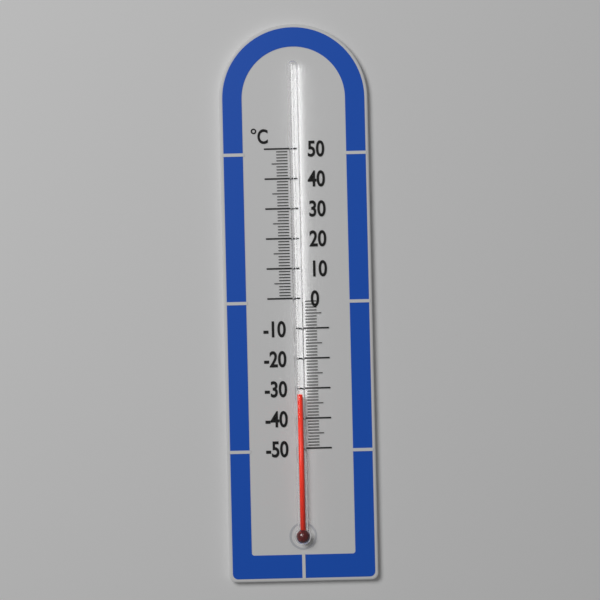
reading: -32 °C
